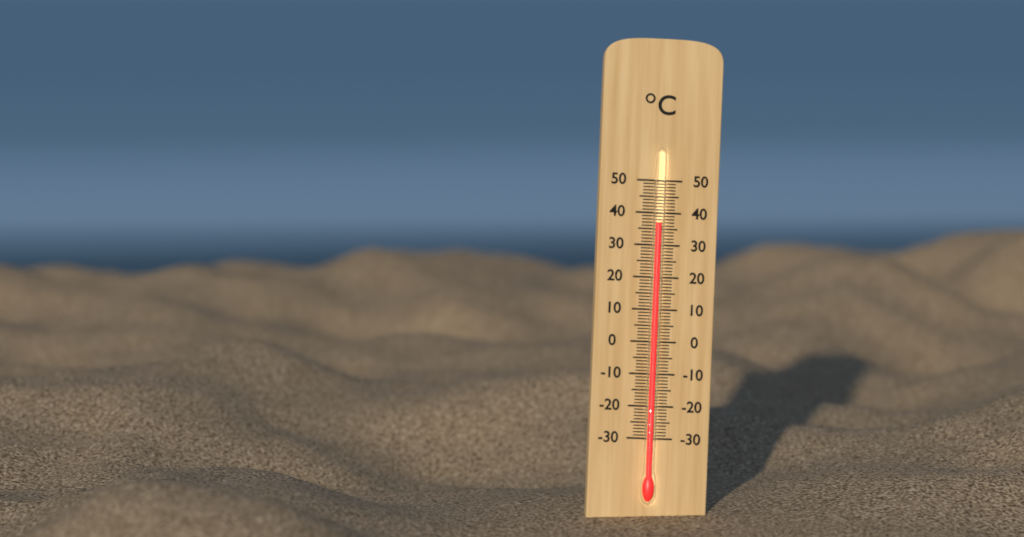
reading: 37 °C
